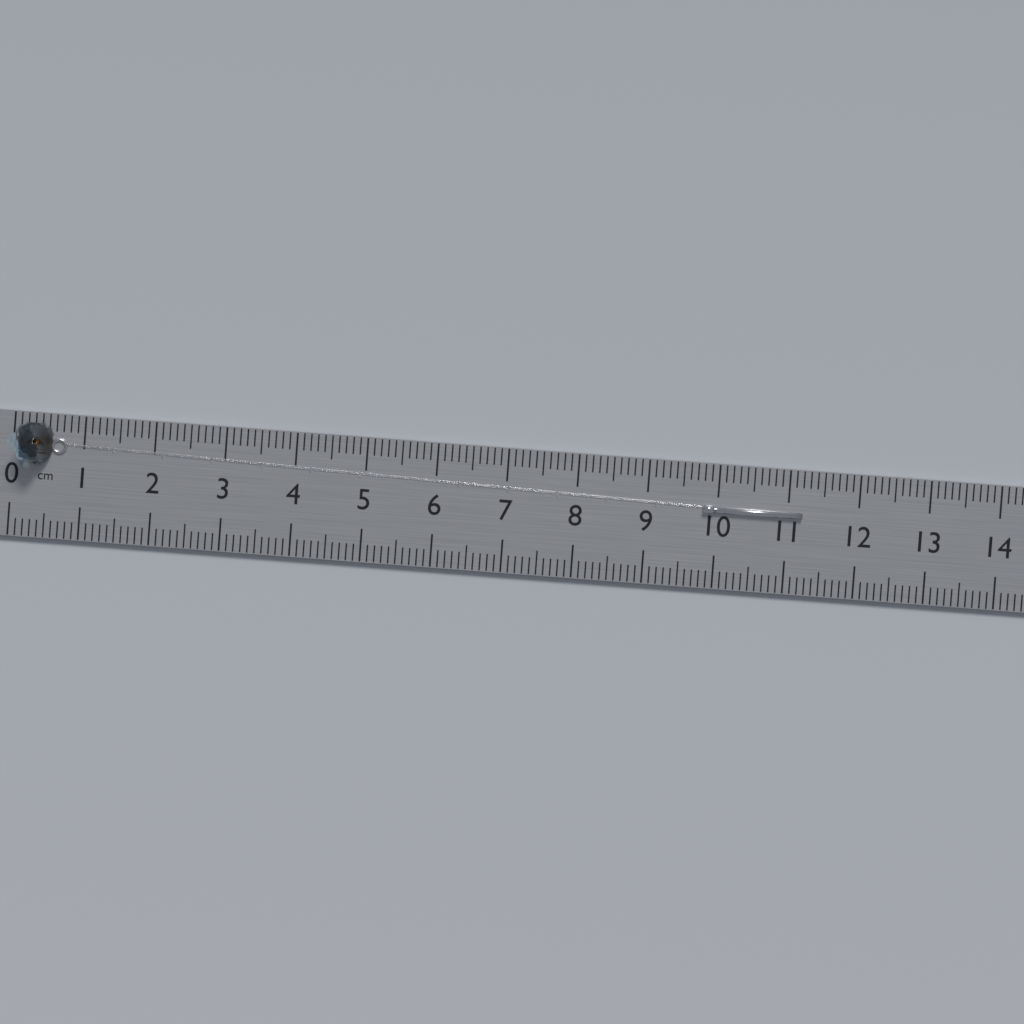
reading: 11.2 cm
